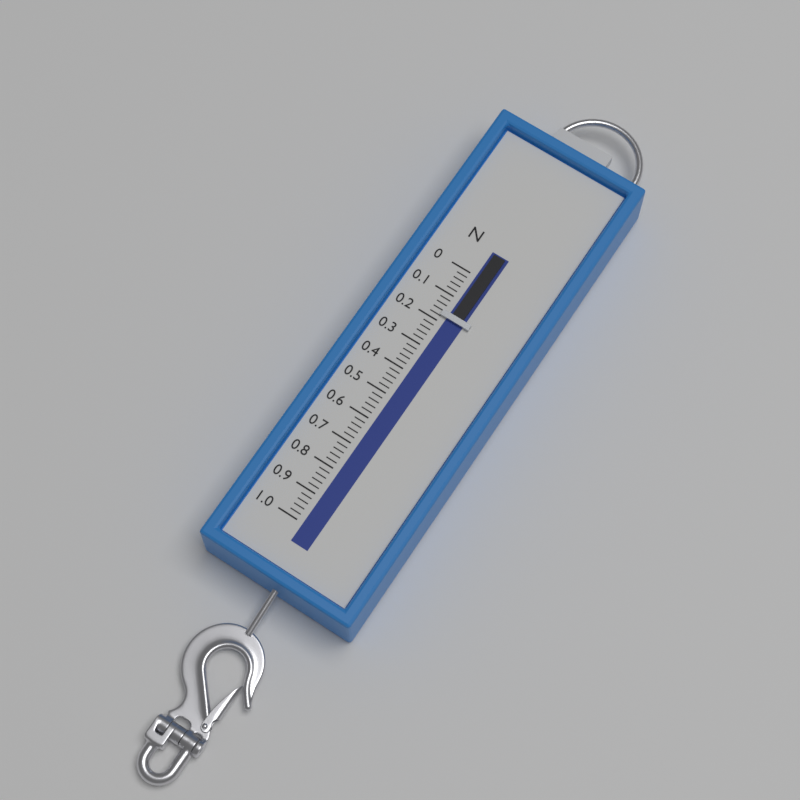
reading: 0.18 N
